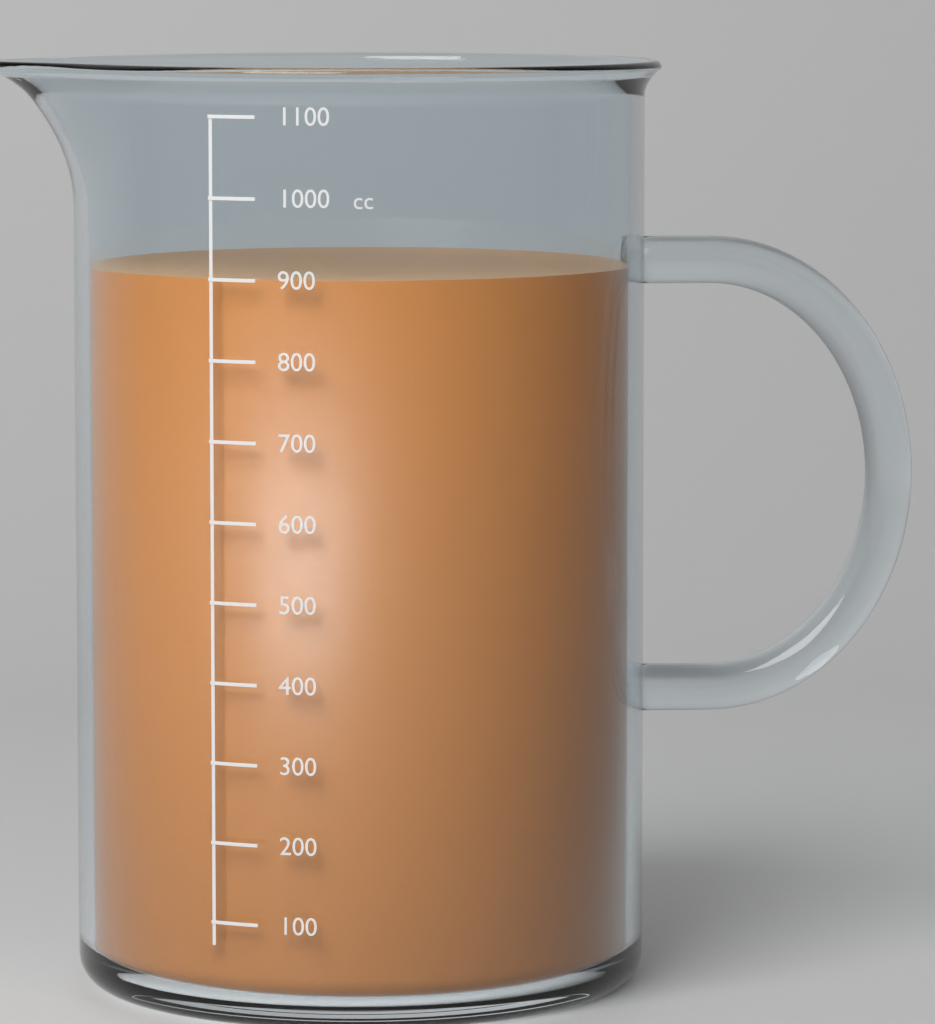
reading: 900 cc
